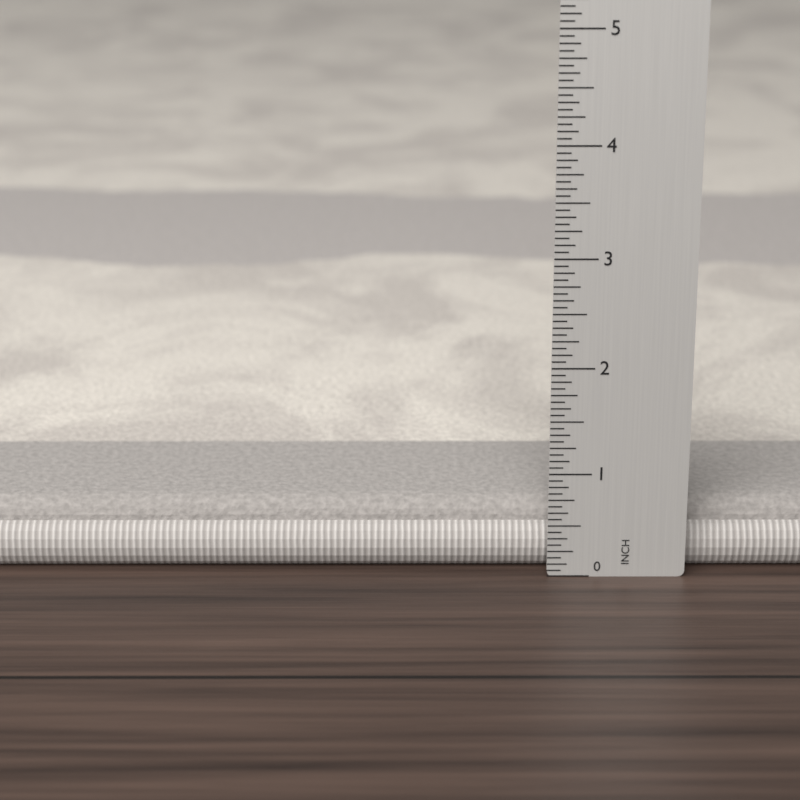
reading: 0.6250 in
